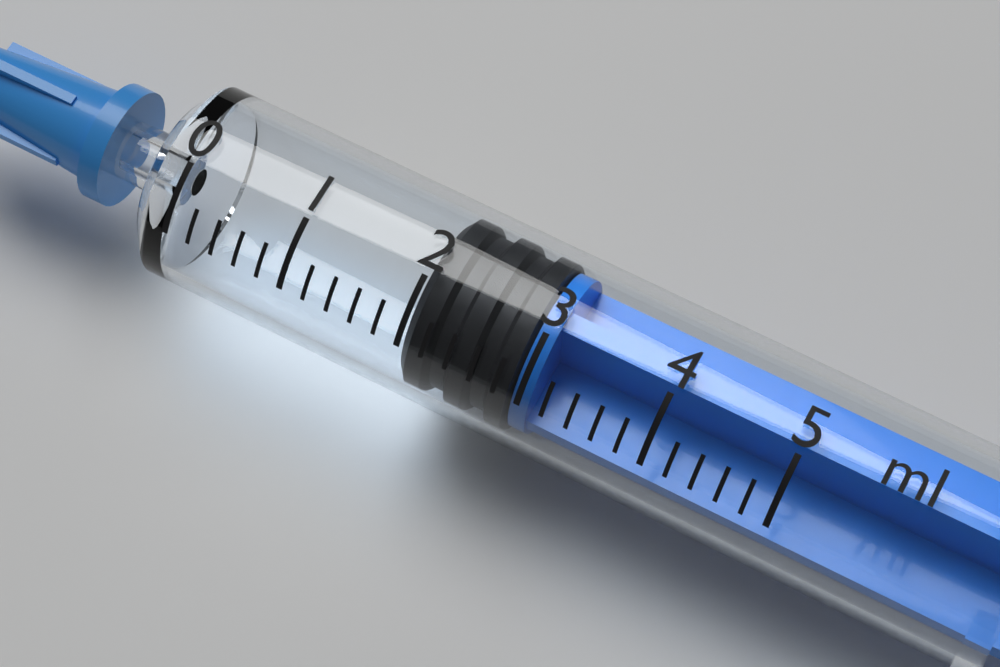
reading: 2.0 ml
